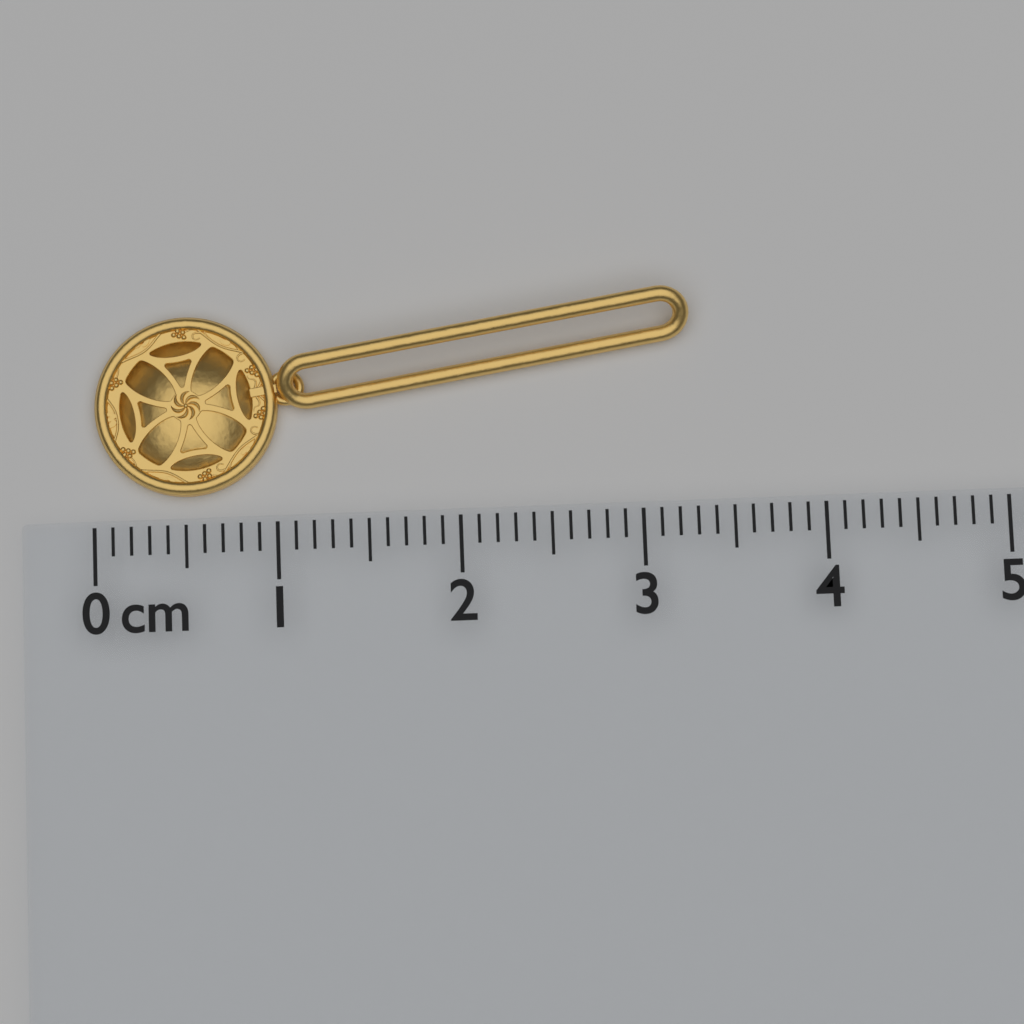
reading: 3.3 cm
